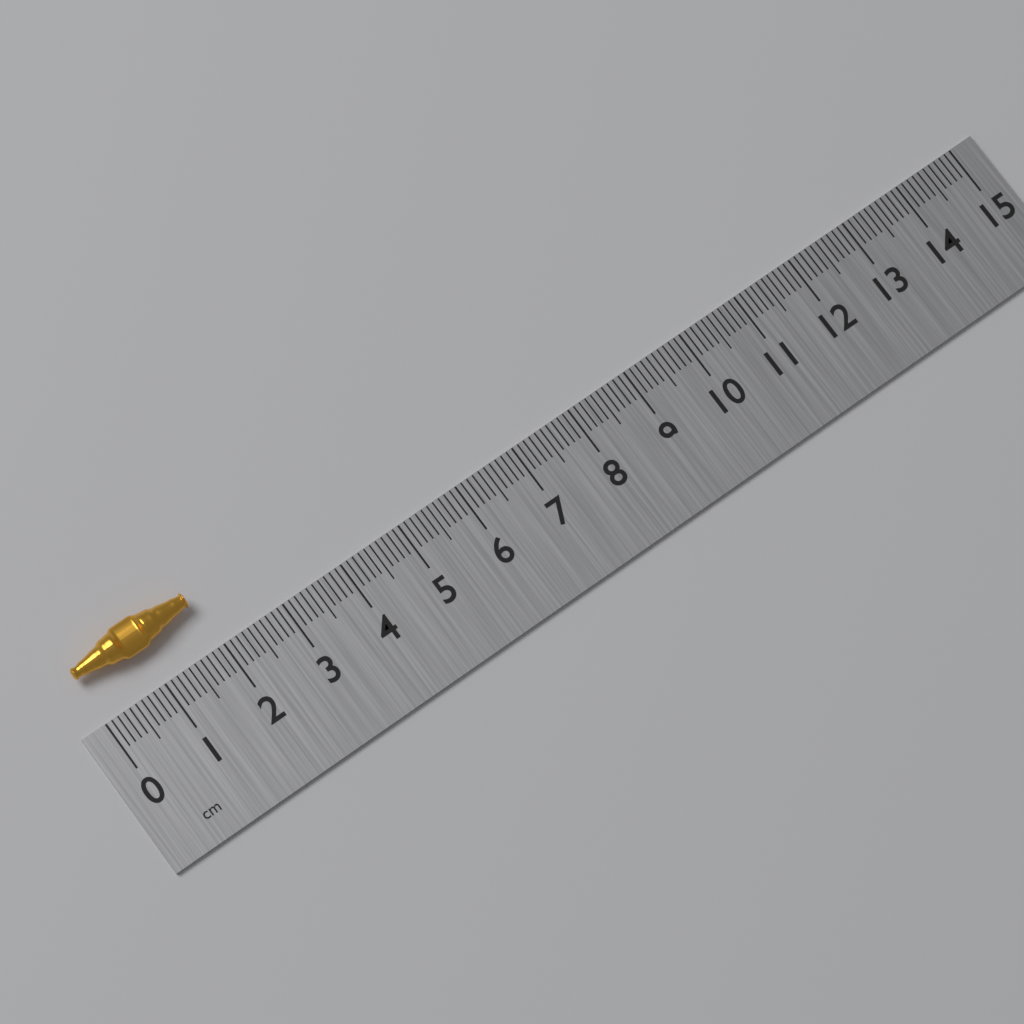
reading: 1.9 cm
